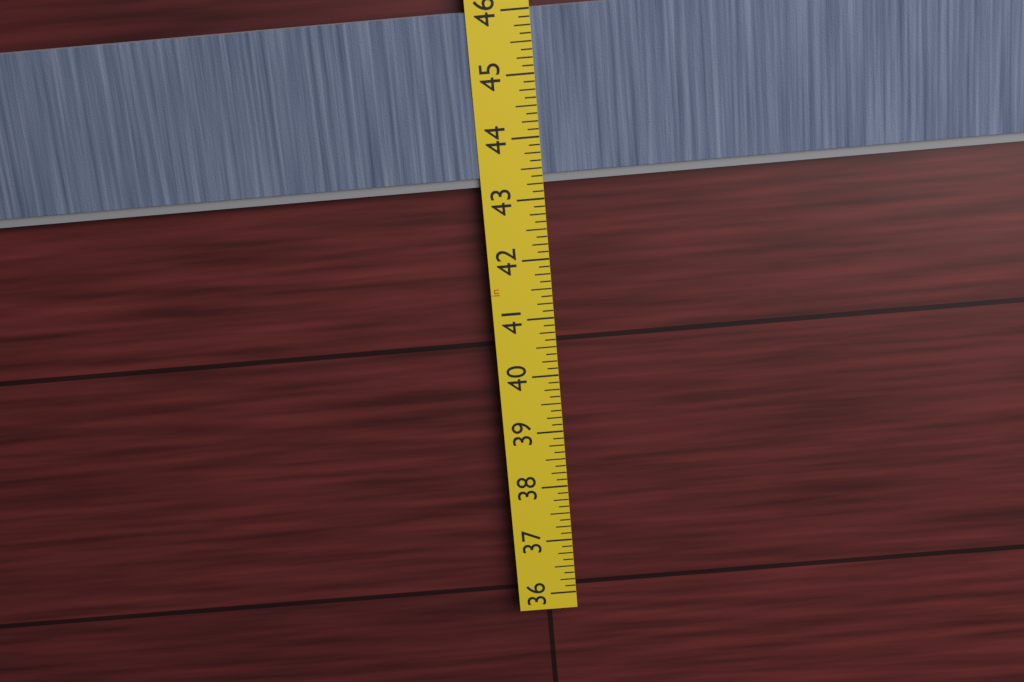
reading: 43.250 in
